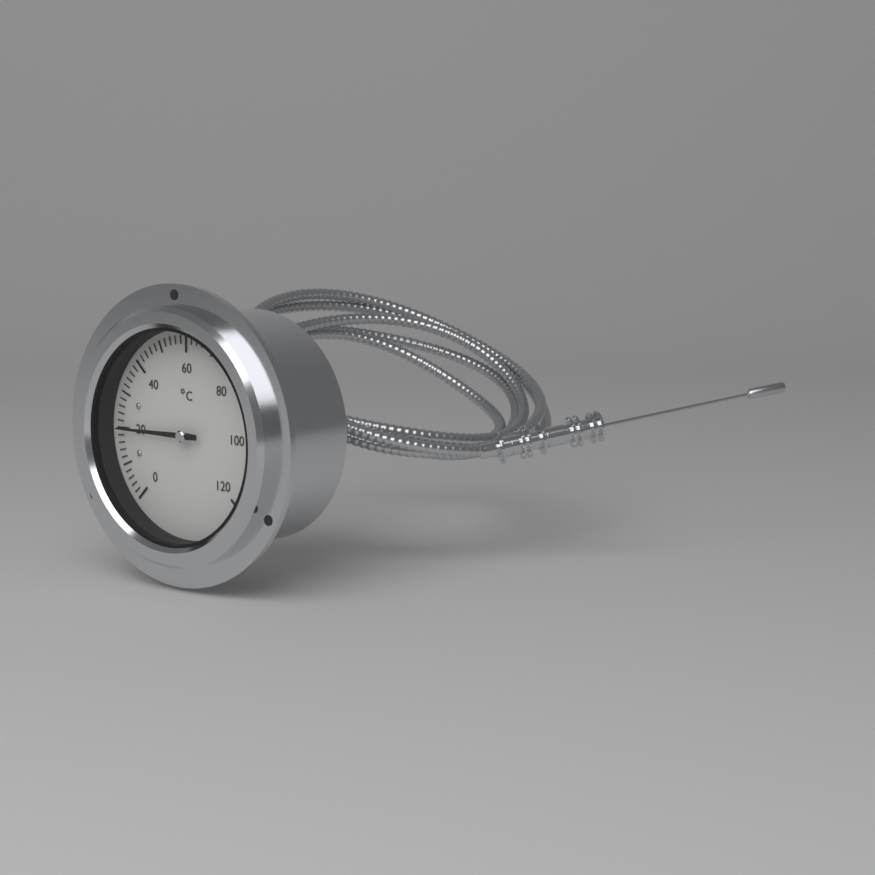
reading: 20 °C
